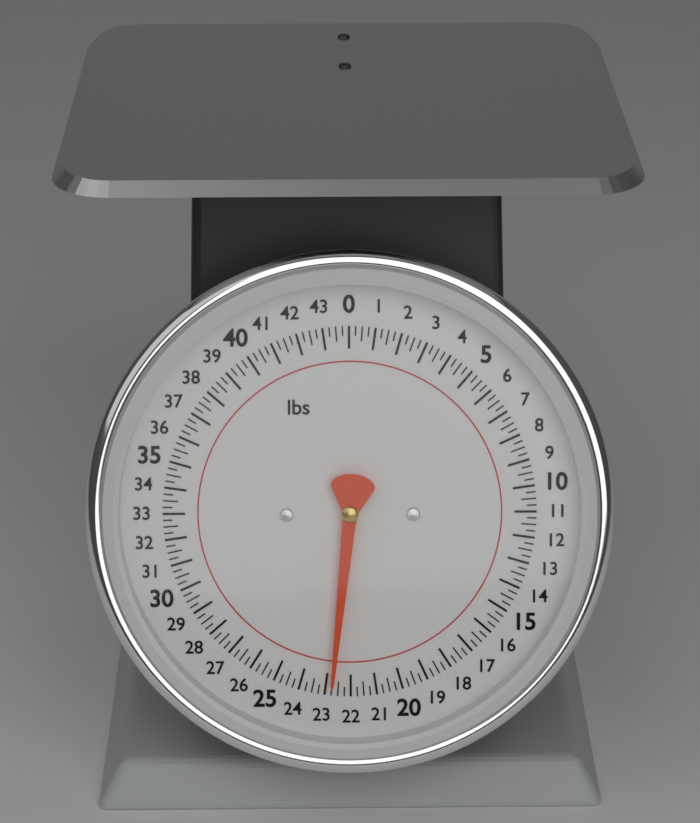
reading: 22.75 lbs
